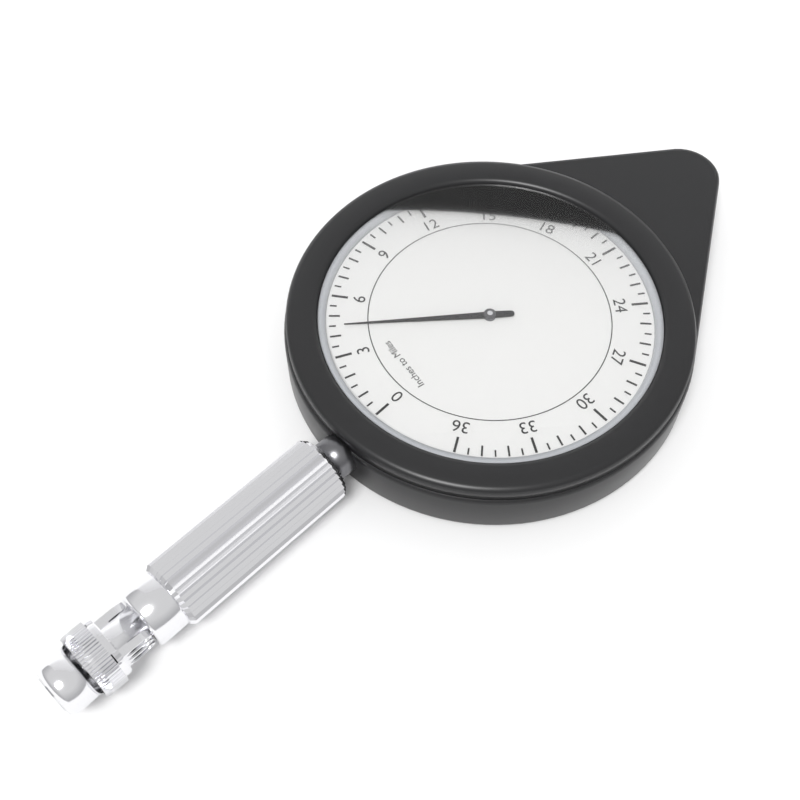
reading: 4.5 miles
